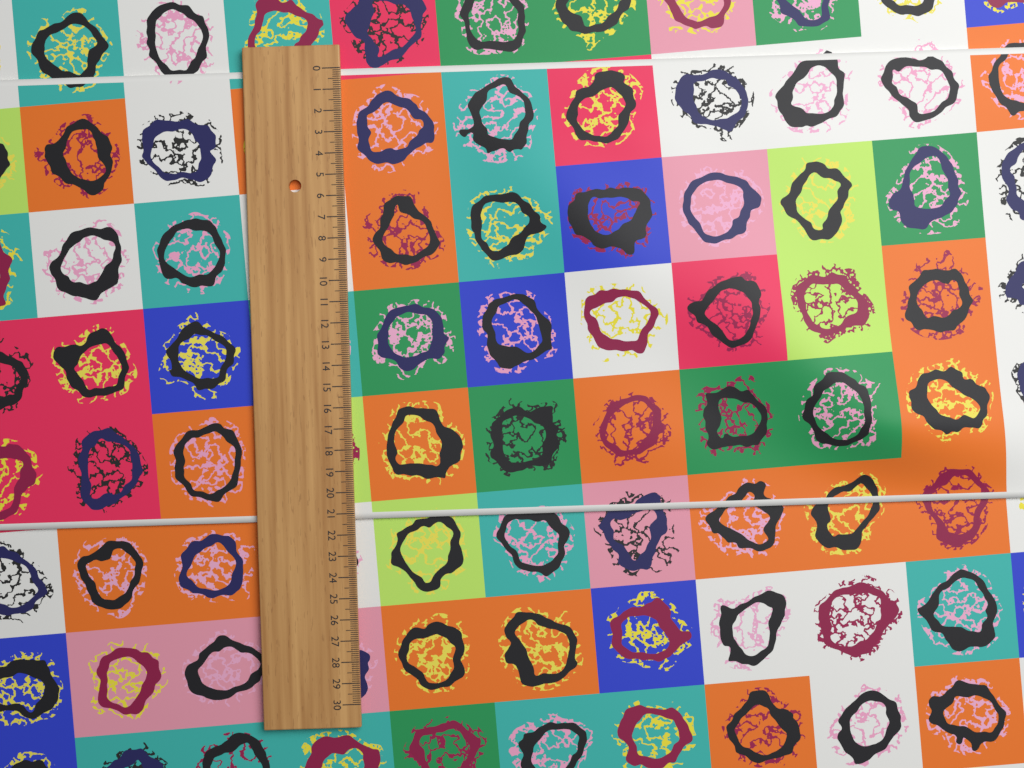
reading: 21.3 (no unit)
